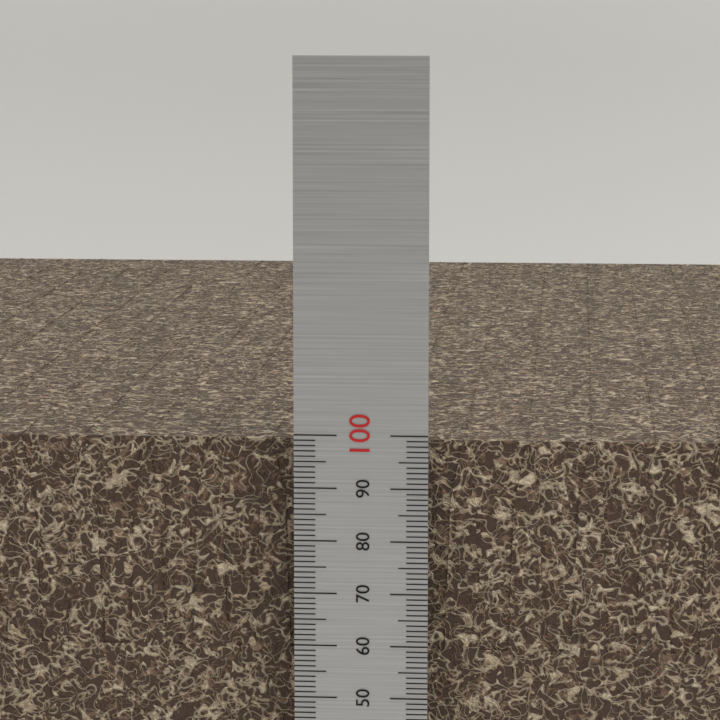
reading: 98 (no unit)
